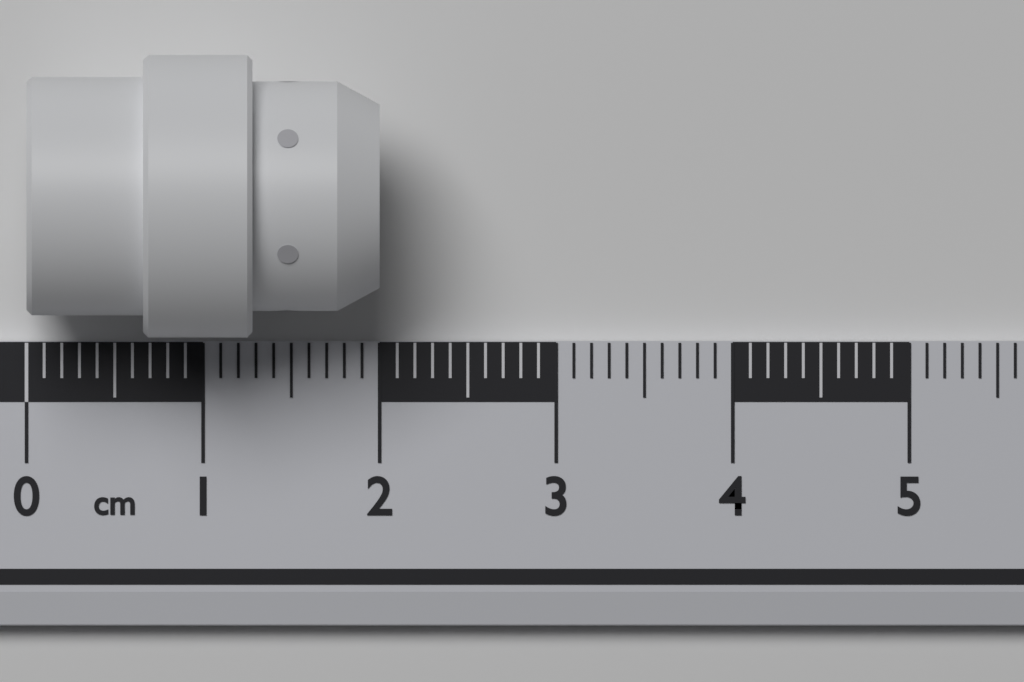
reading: 2.0 cm
